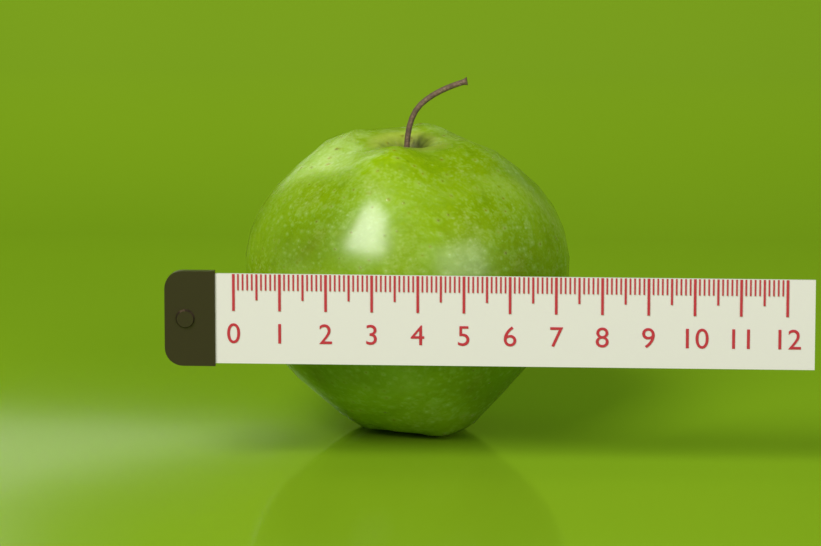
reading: 7.2 (no unit)
